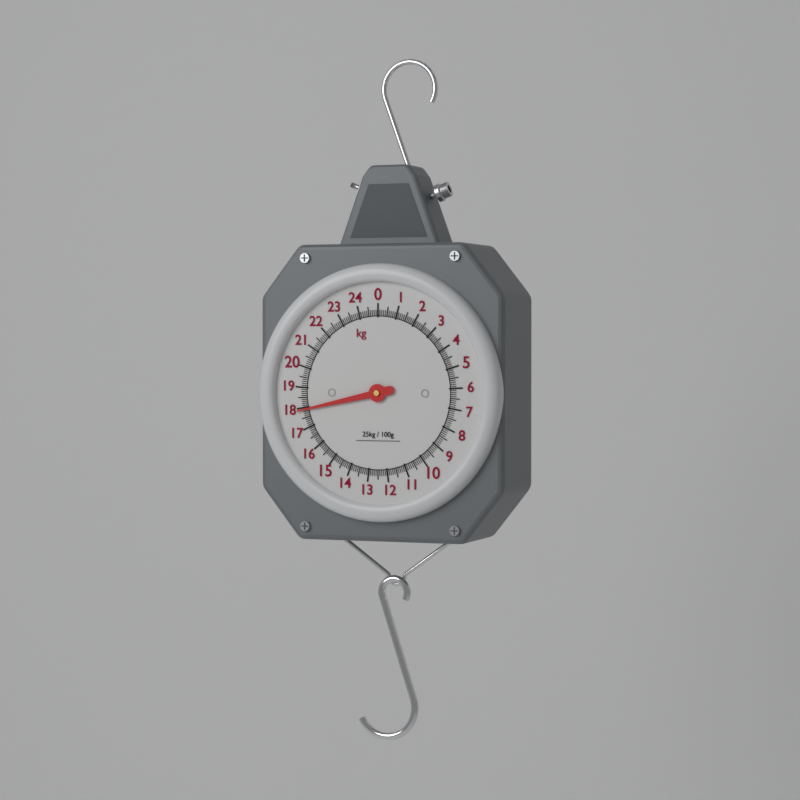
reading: 17.9 kg
